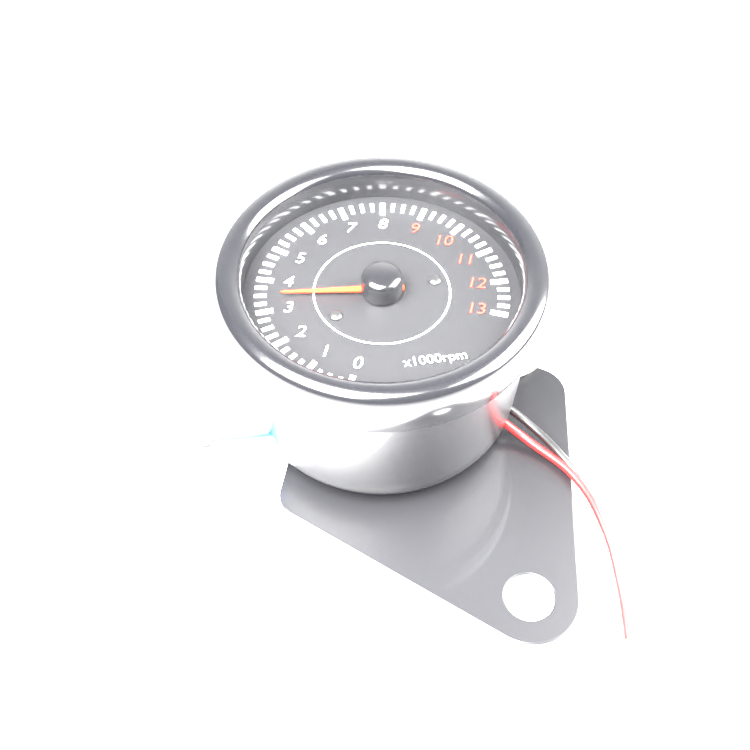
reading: 3.50 x1000 rpm
